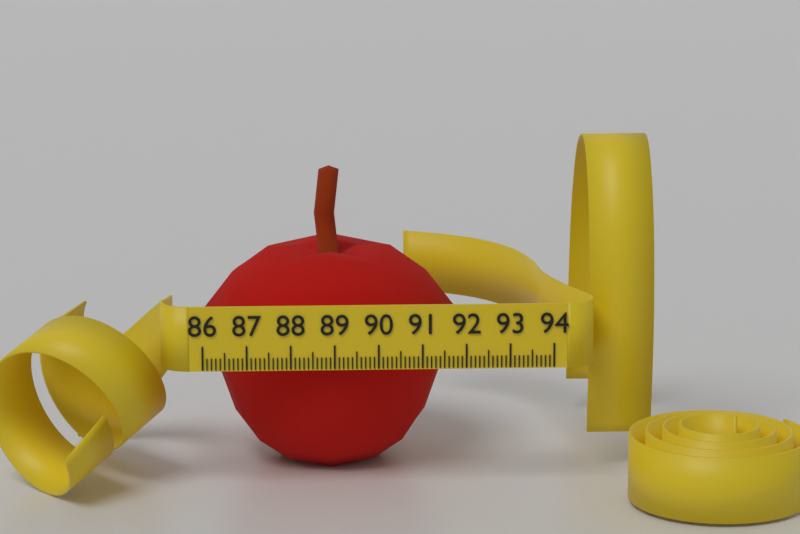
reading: 91.9 (no unit)
